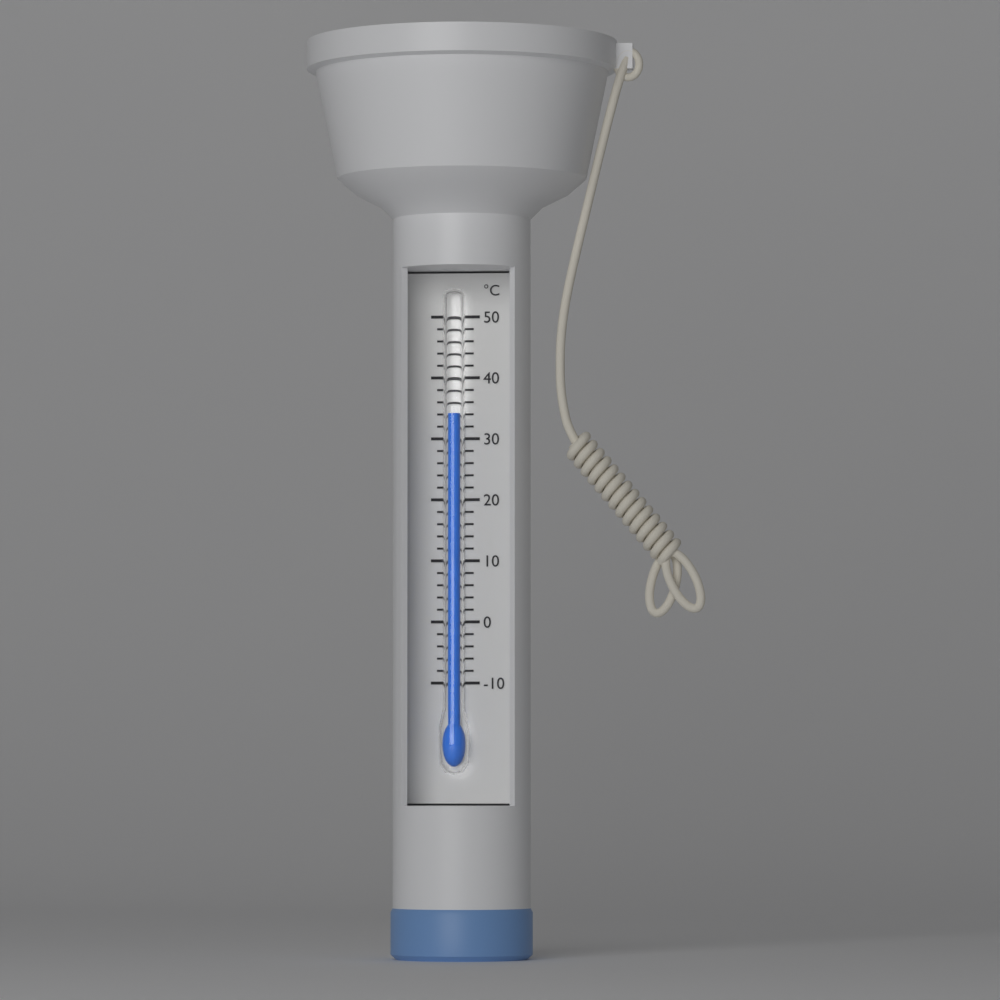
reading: 34 °C
